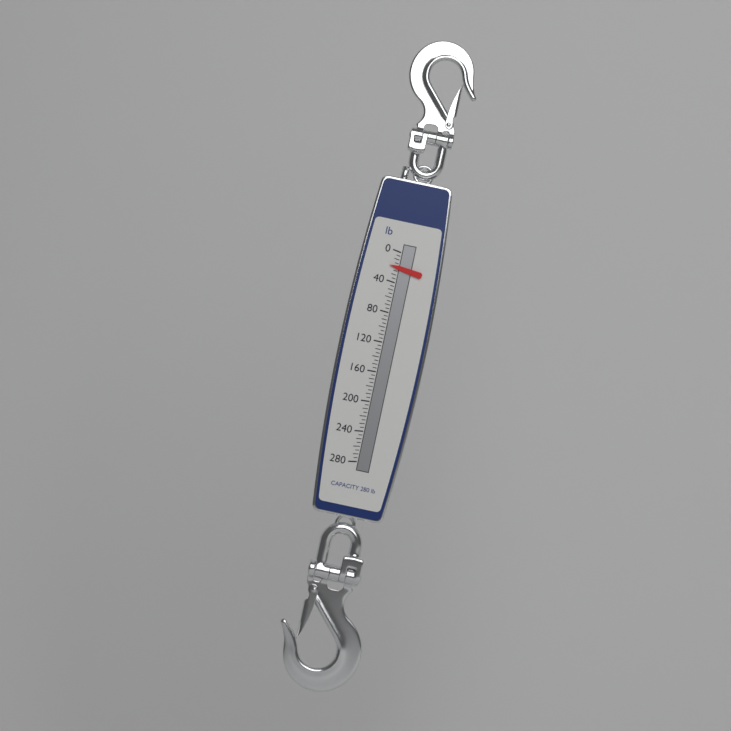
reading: 20 lb
